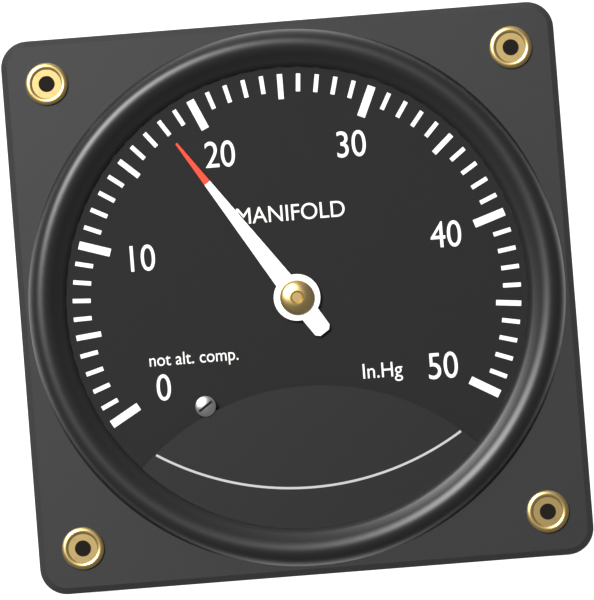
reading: 18 inHg
